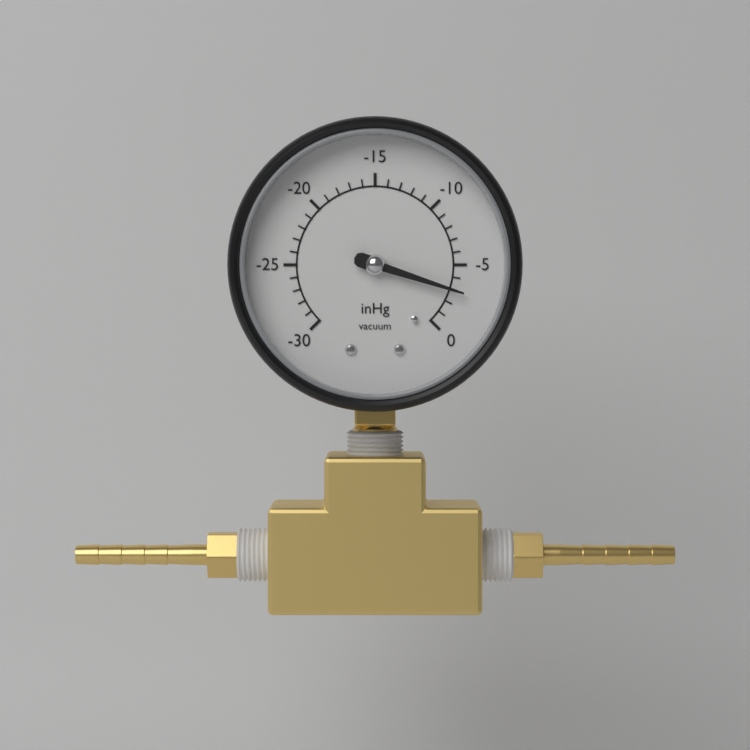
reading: -3 inHg
